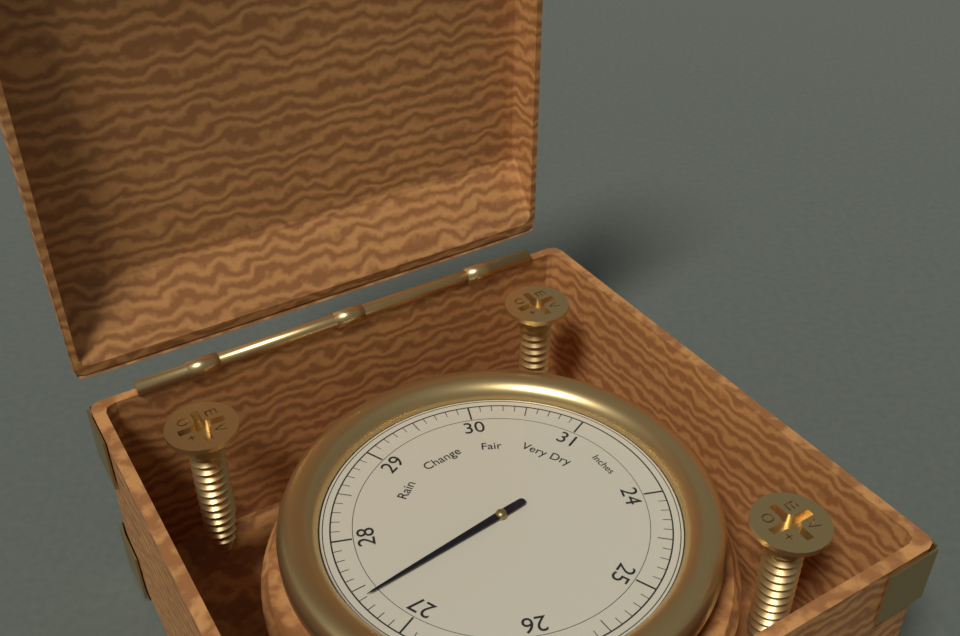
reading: 27.4 Inches
